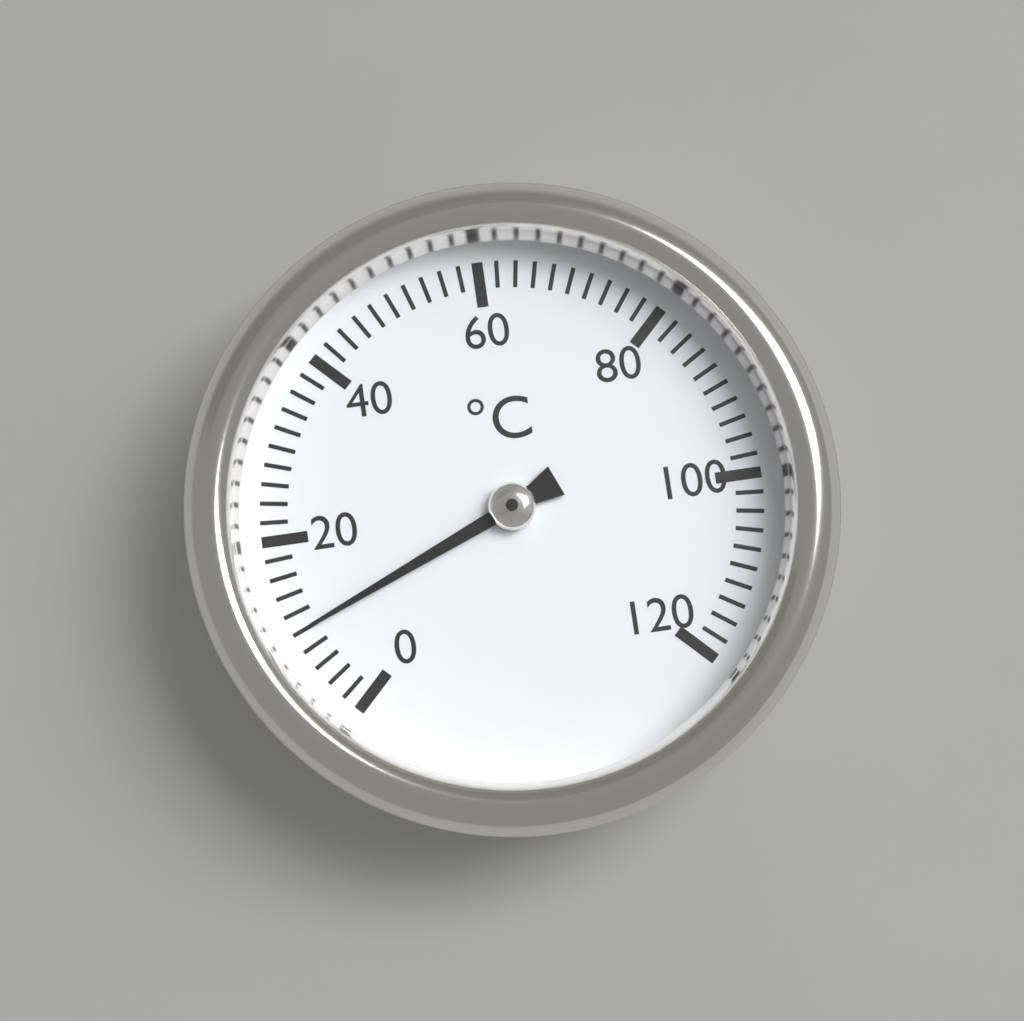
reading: 10 °C
